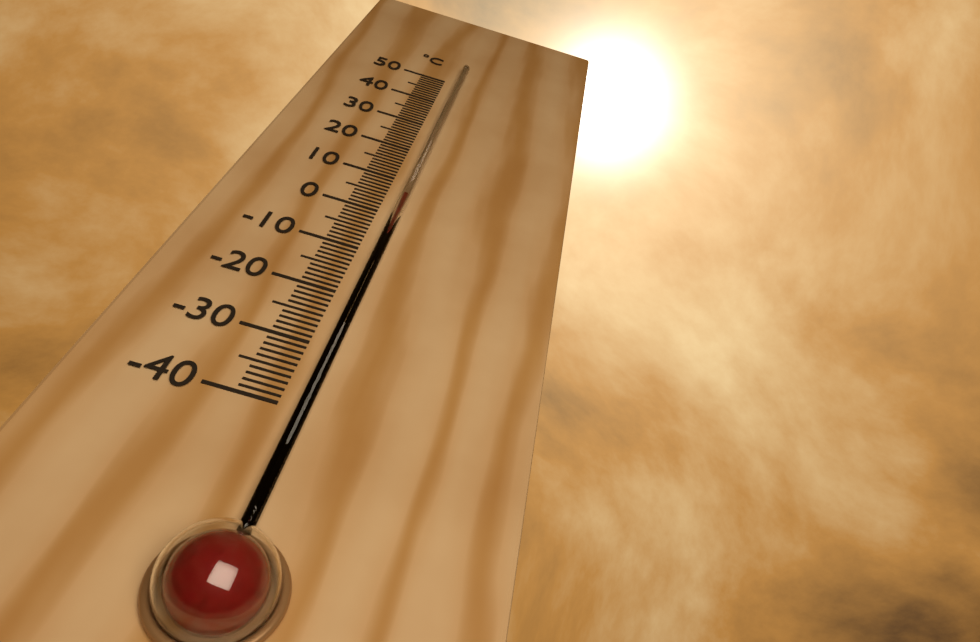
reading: 5 °C
